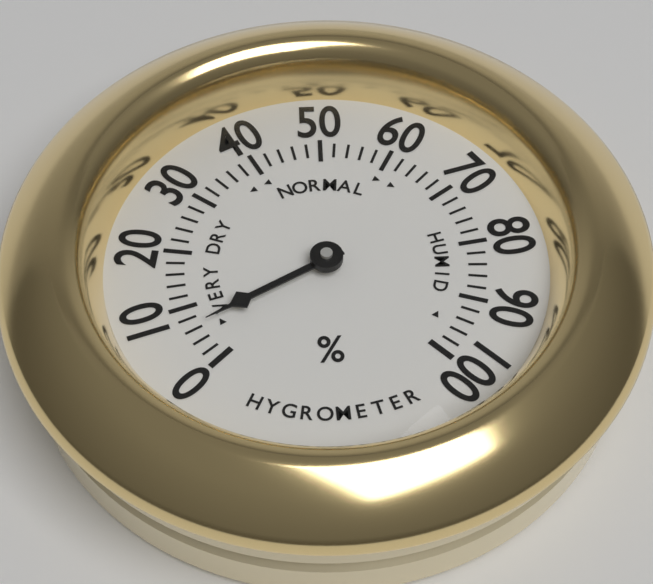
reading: 6 %
